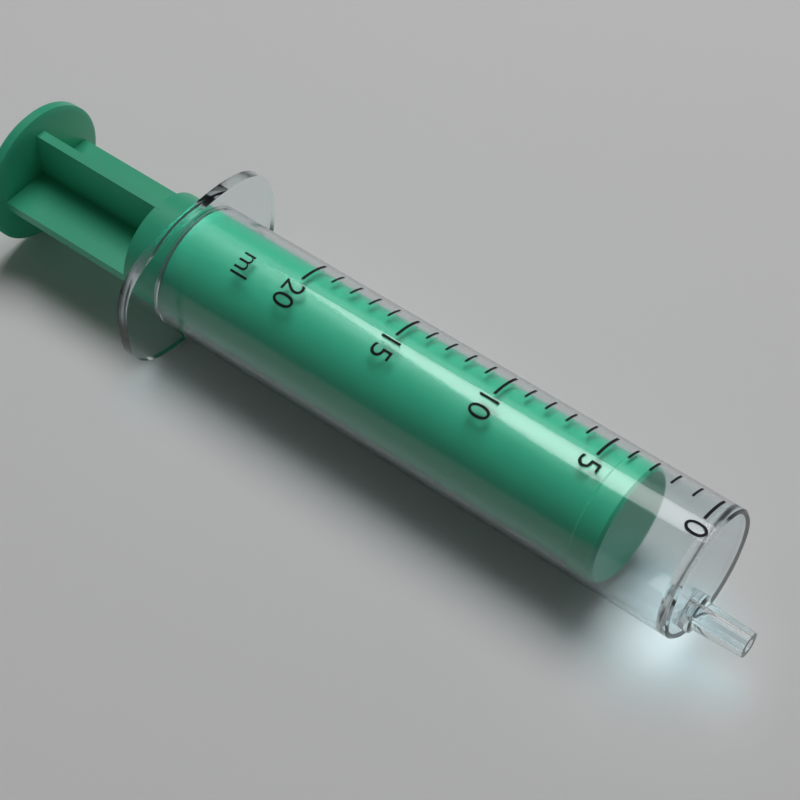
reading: 3 ml
